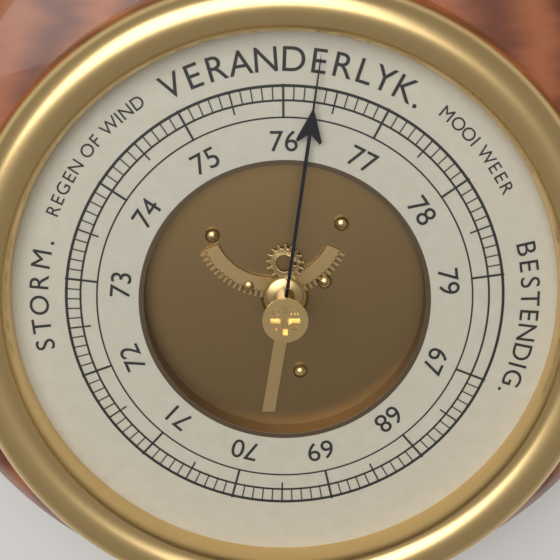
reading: 76.3 (no unit)
